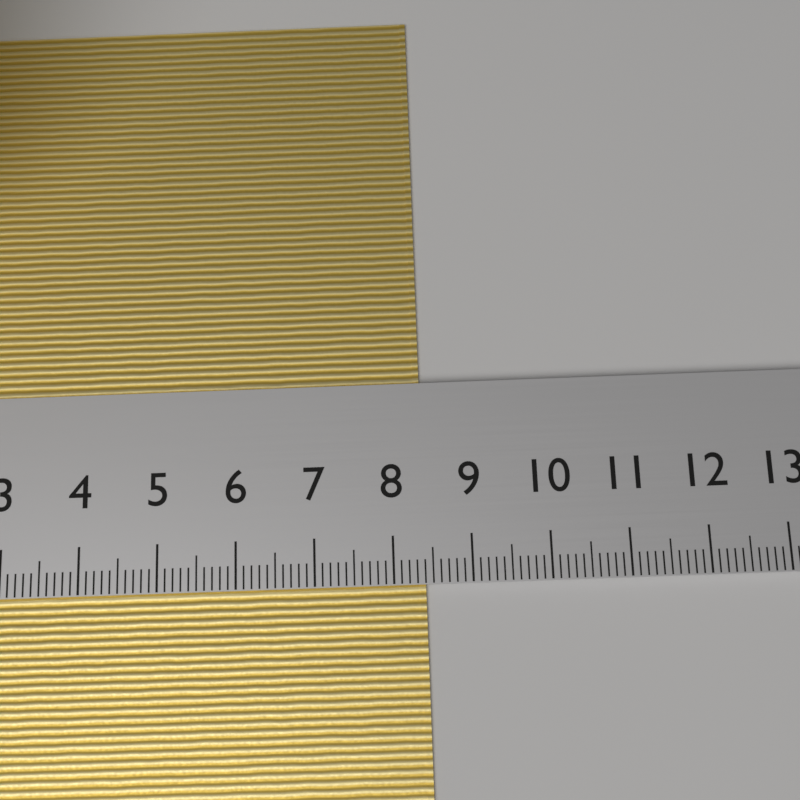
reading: 8.4 cm
